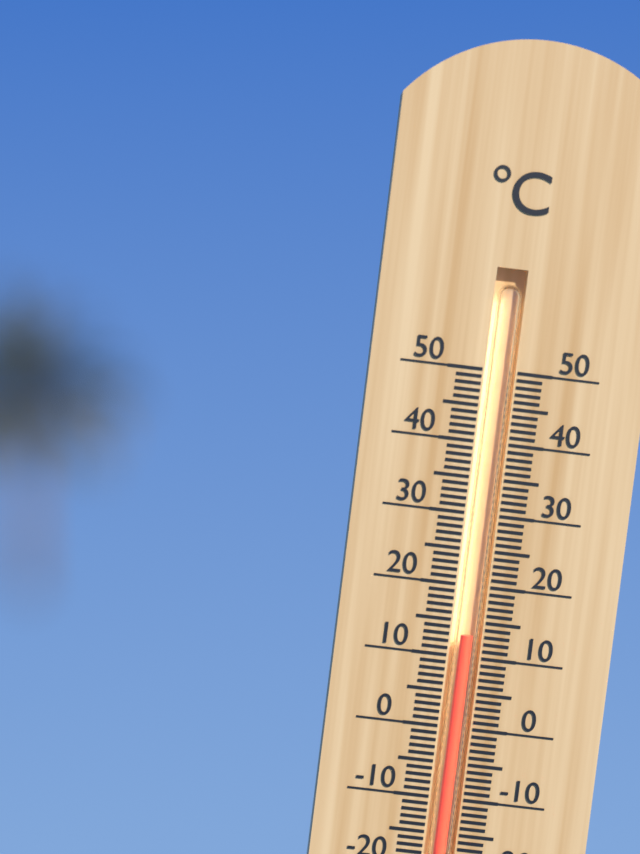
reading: 13 °C
